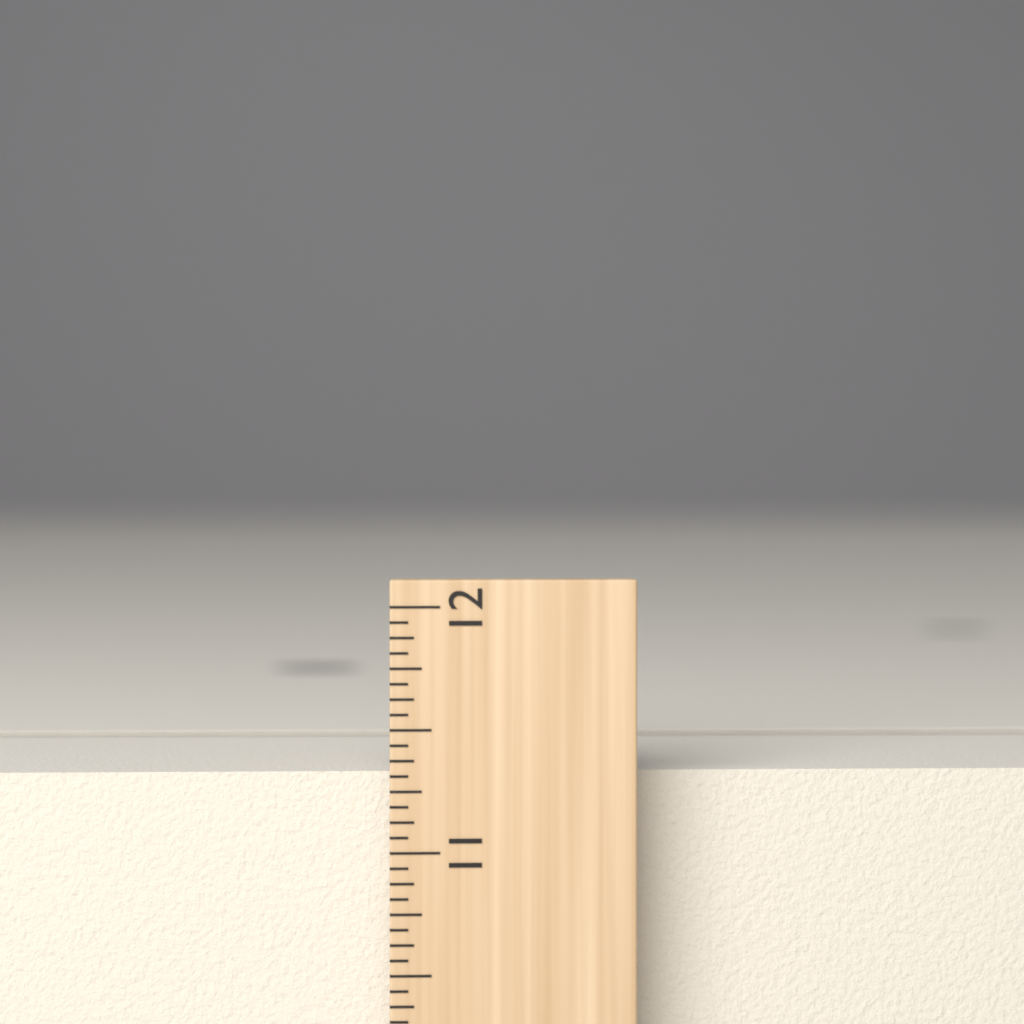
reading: 11.3125 inch
